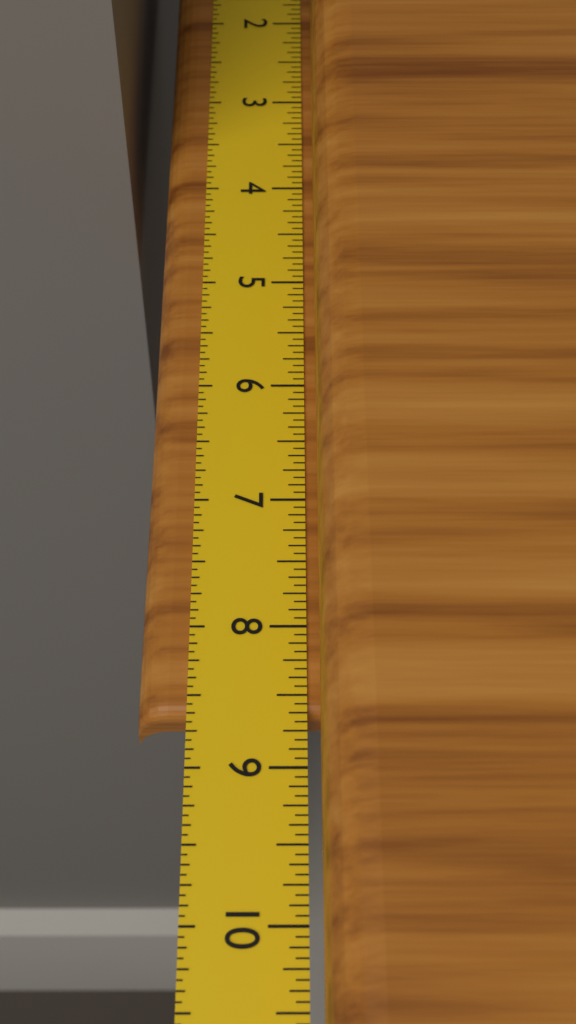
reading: 8.6250 in
